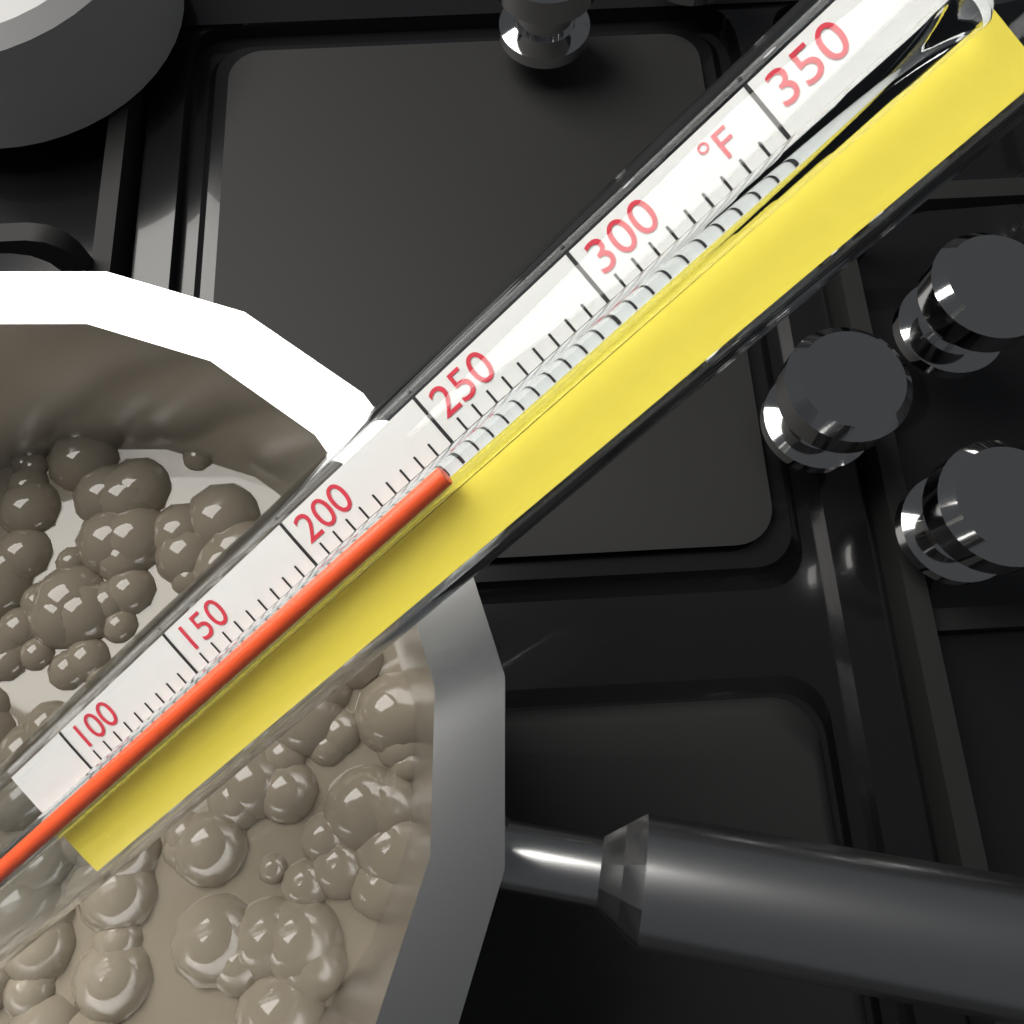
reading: 245 °F
